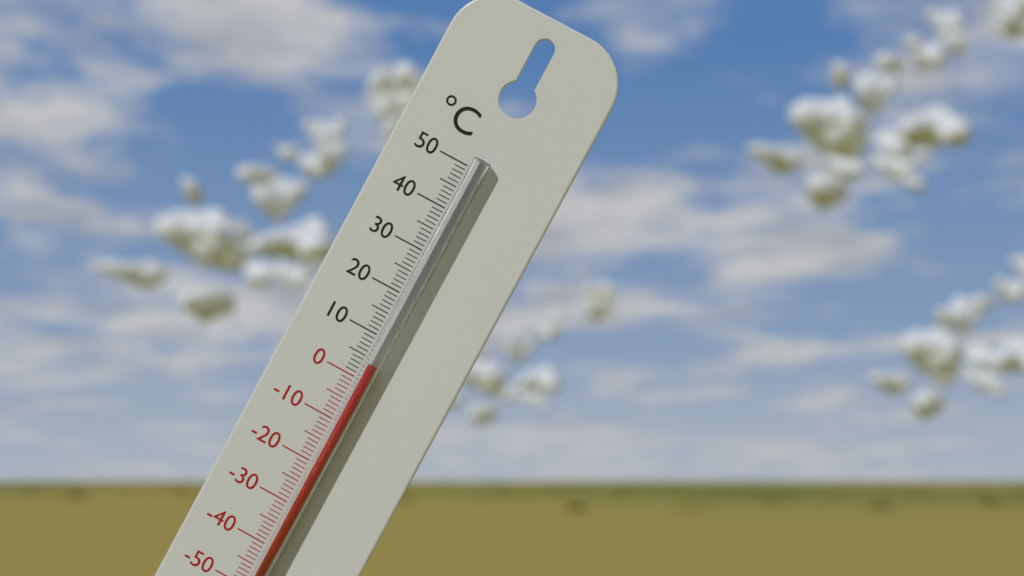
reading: 4 °C
